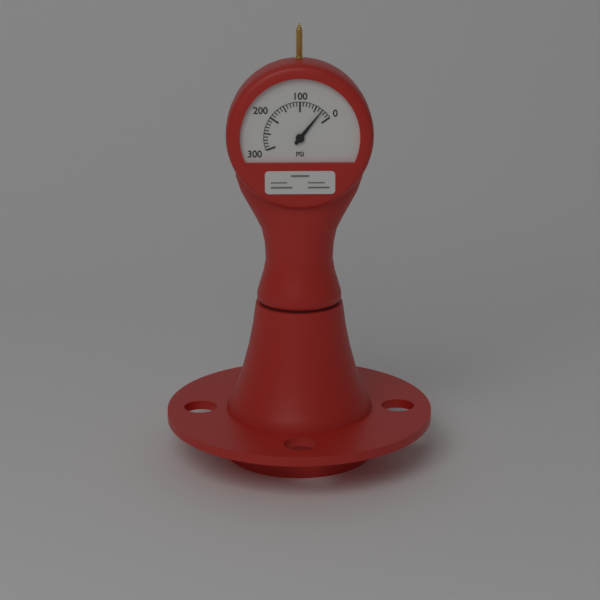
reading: 30 psi
